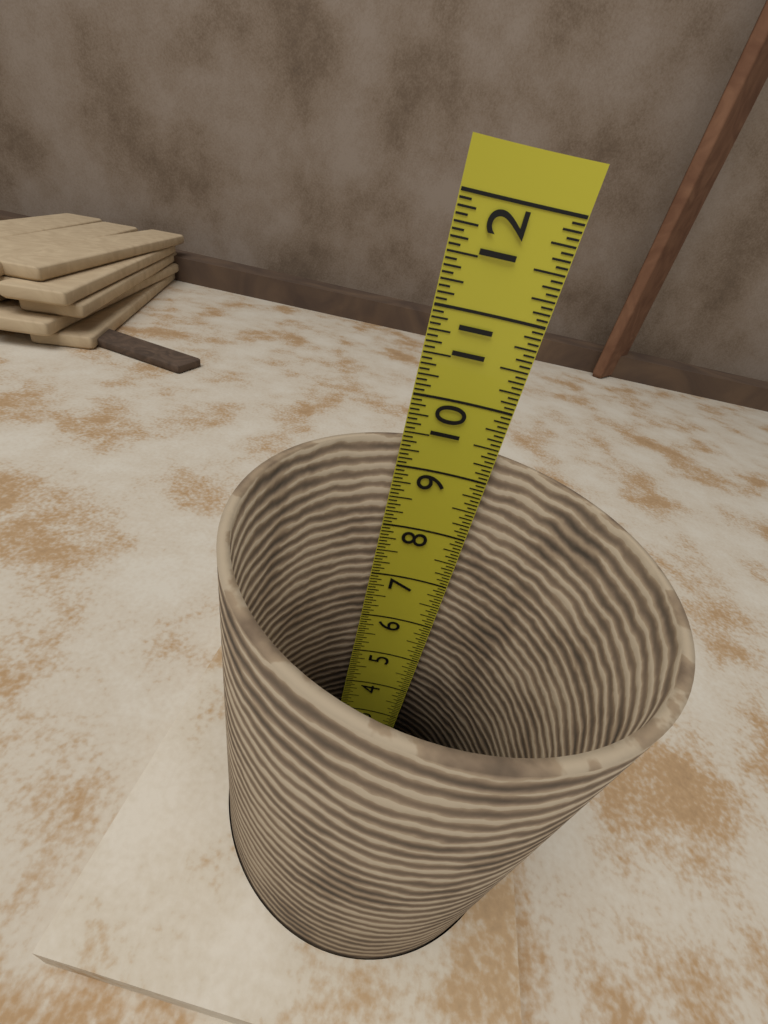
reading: 9.3750 in
